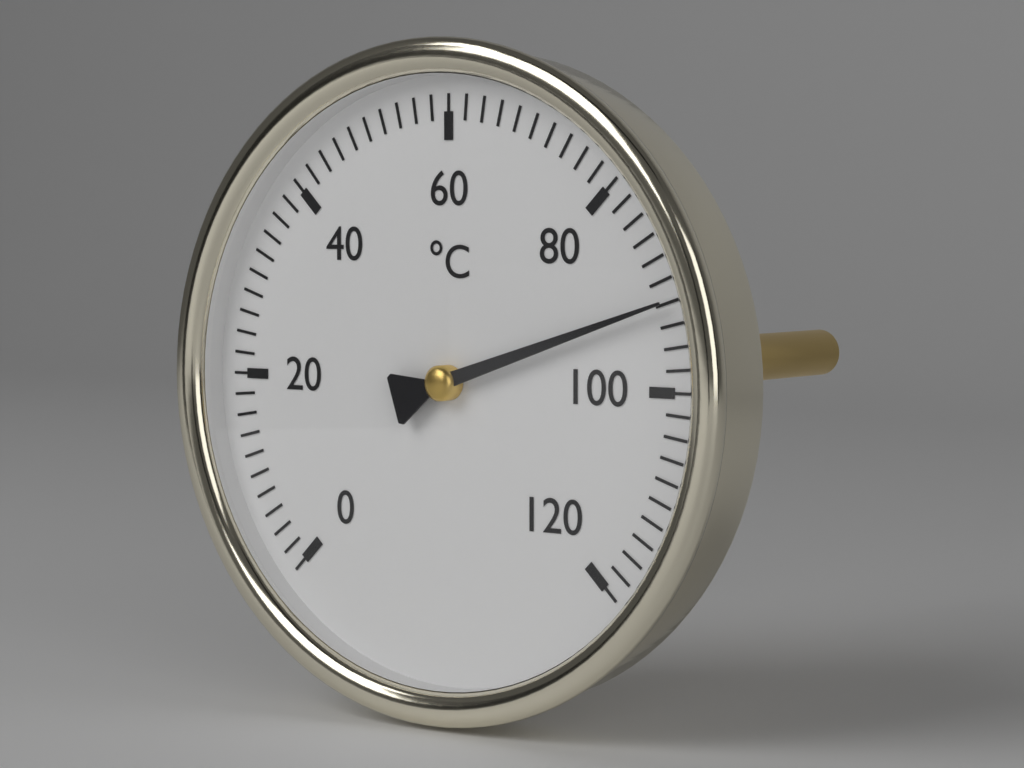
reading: 92 °C
